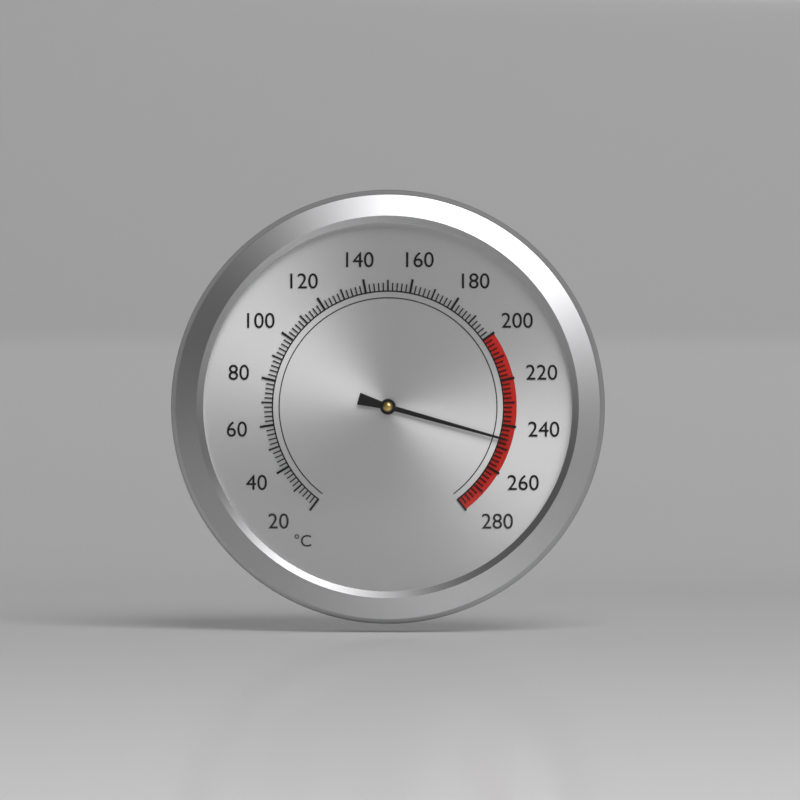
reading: 246 °C
